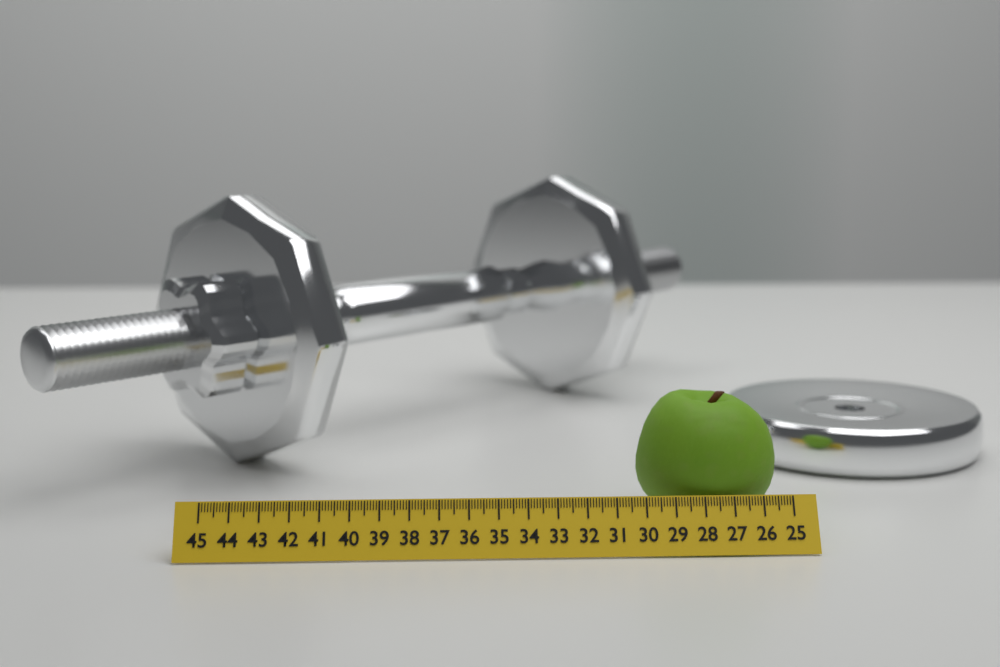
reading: 30.0 (no unit)
